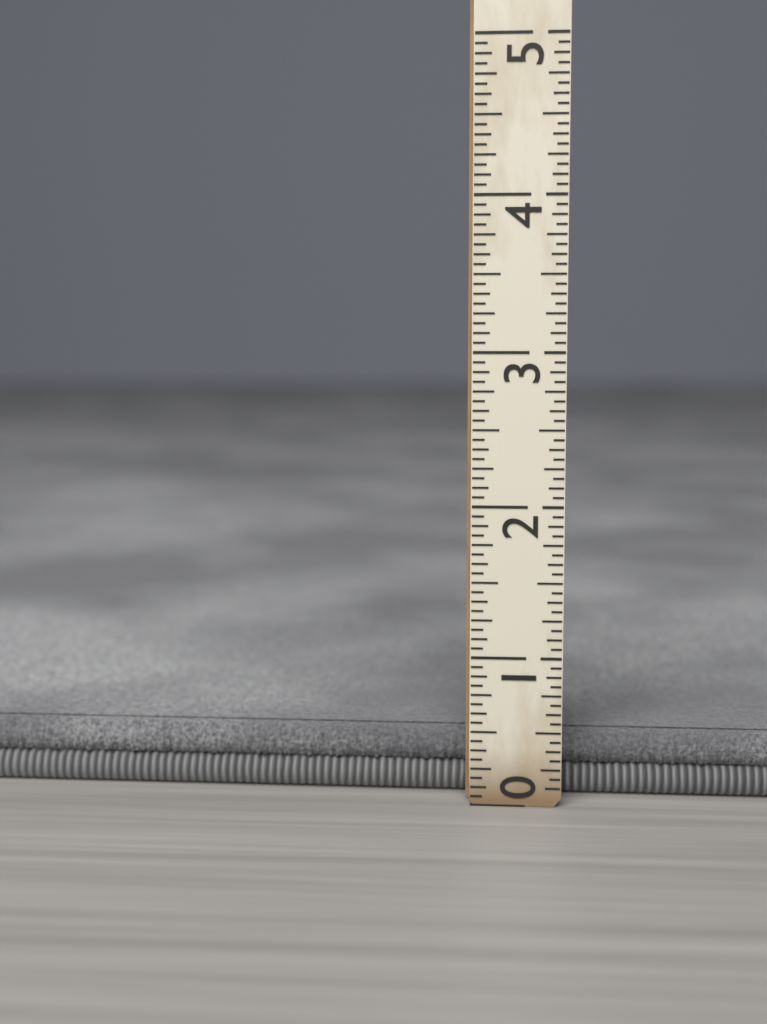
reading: 0.4375 (no unit)
